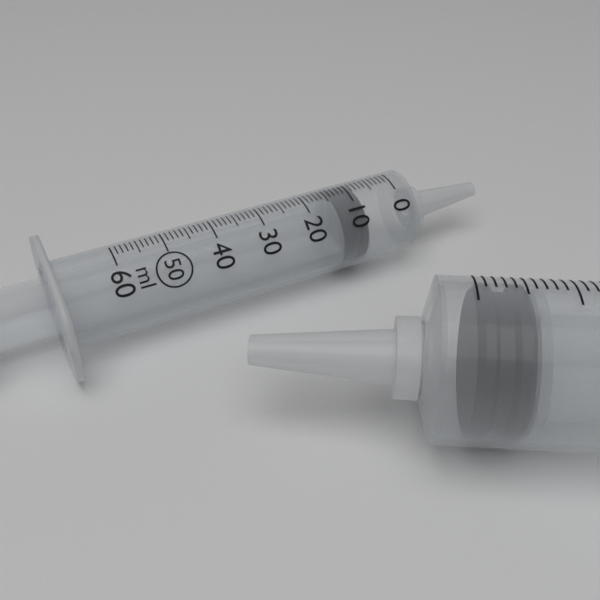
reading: 8 ml
